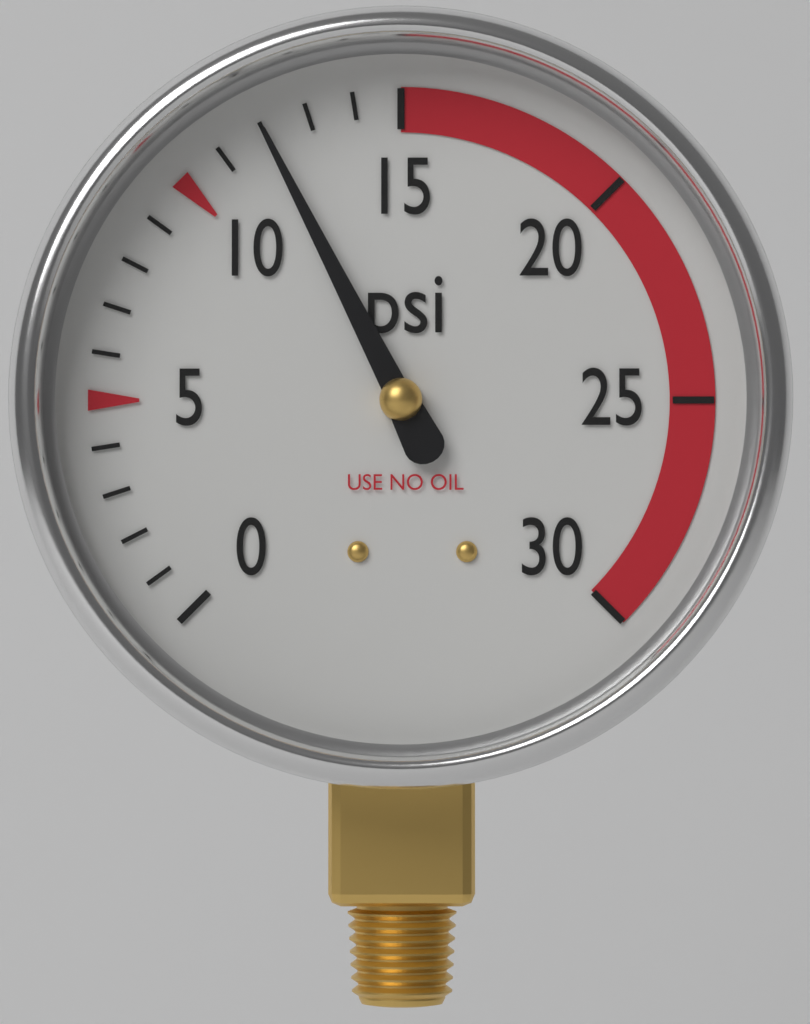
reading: 12 psi
